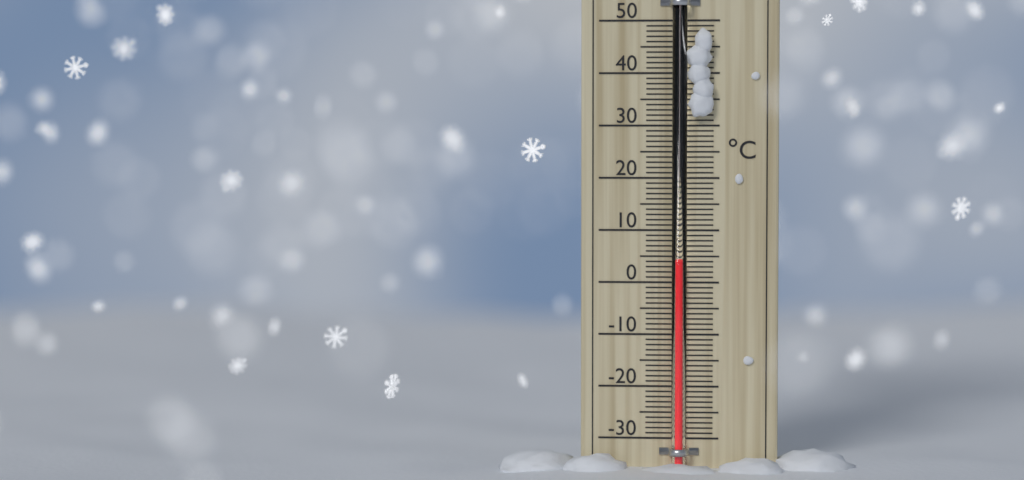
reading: 4 °C
